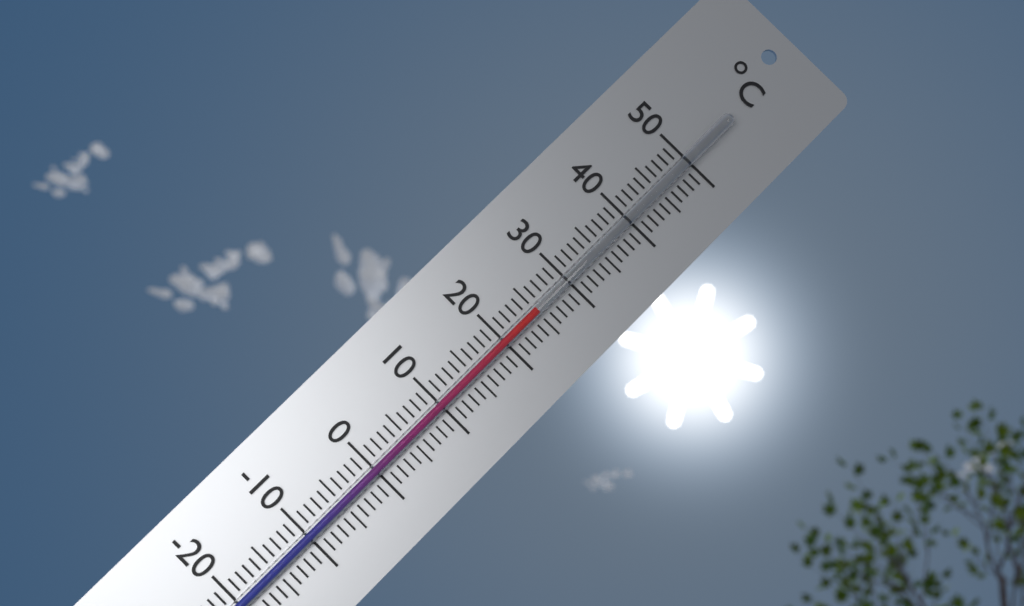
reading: 25 °C
